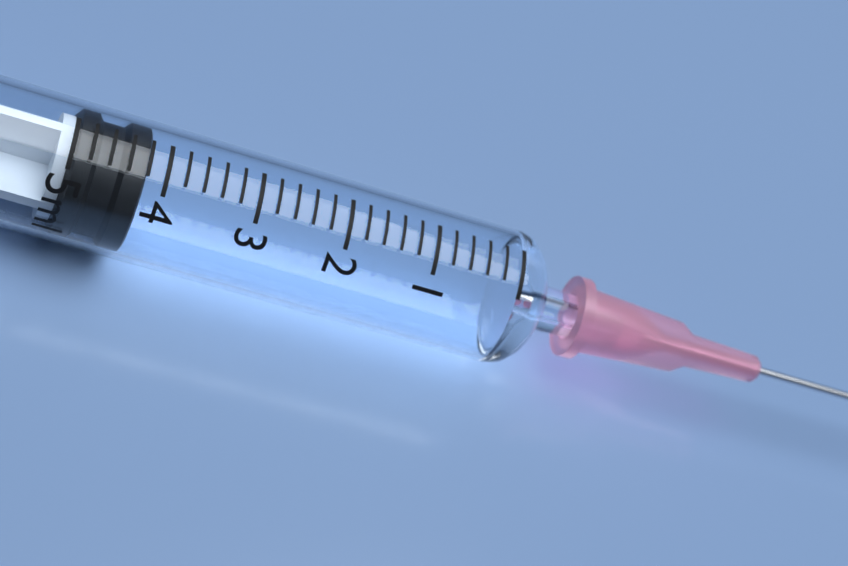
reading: 4.2 ml
